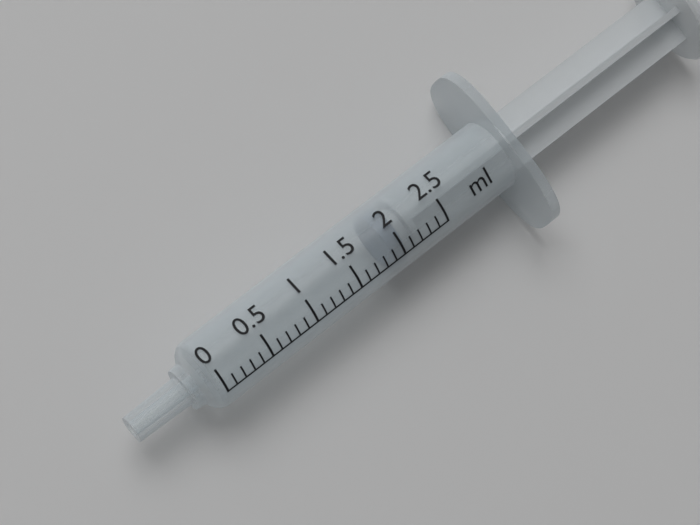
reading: 1.9 ml
